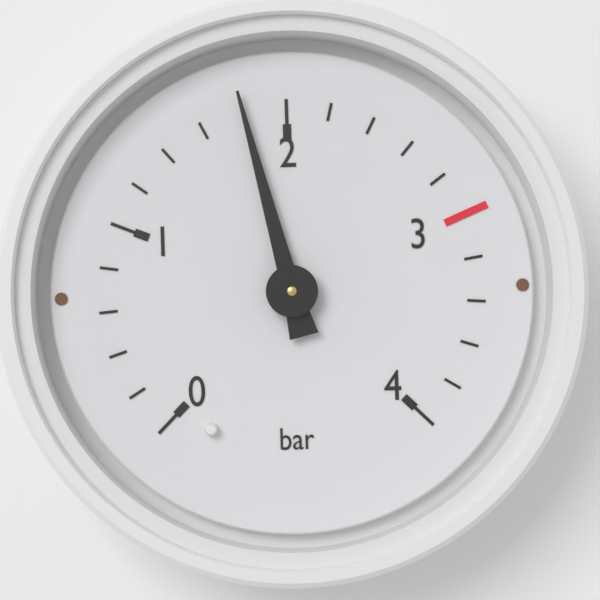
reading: 1.8 bar
